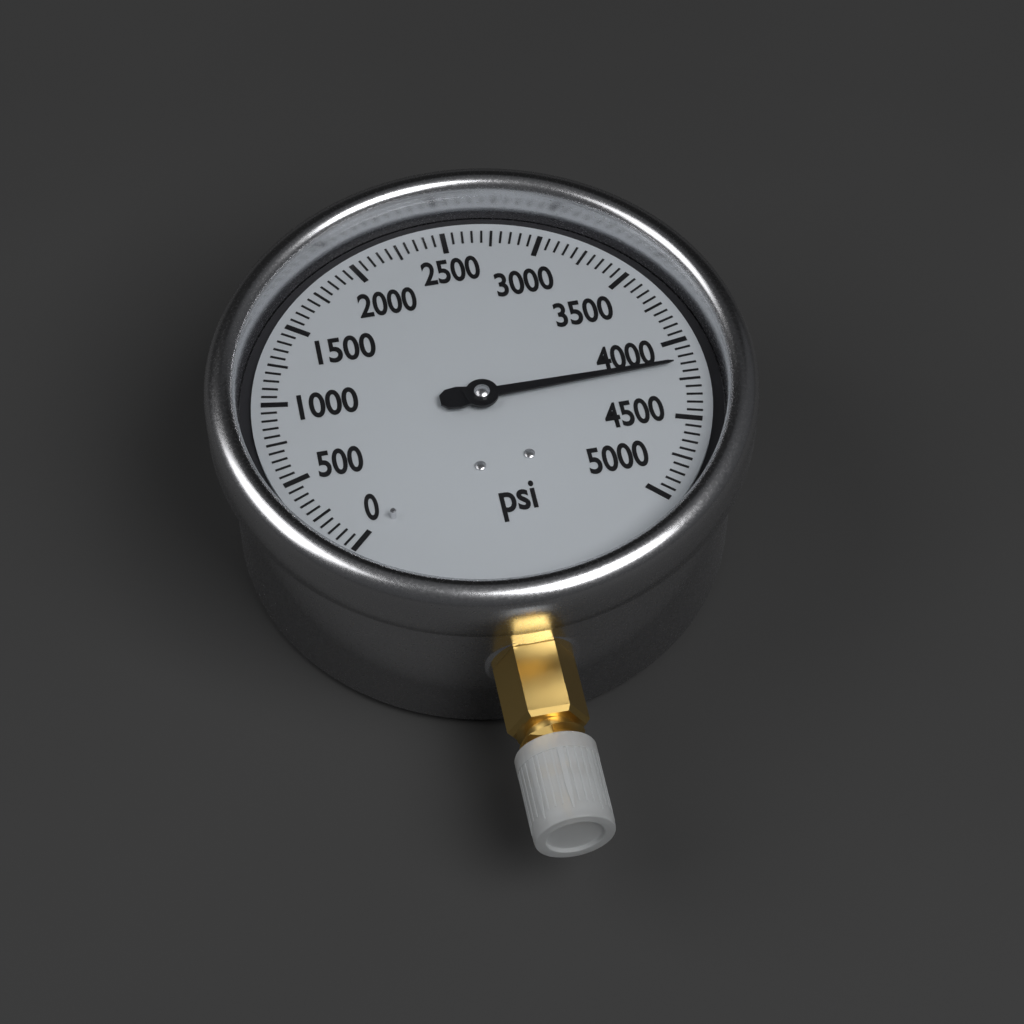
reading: 4150 psi
